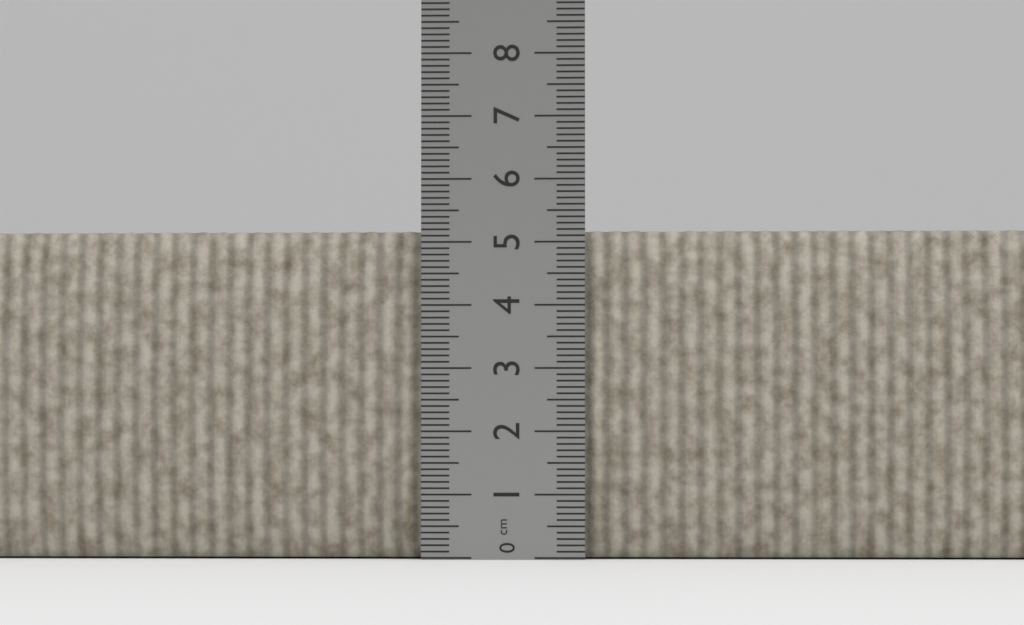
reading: 5.2 cm
